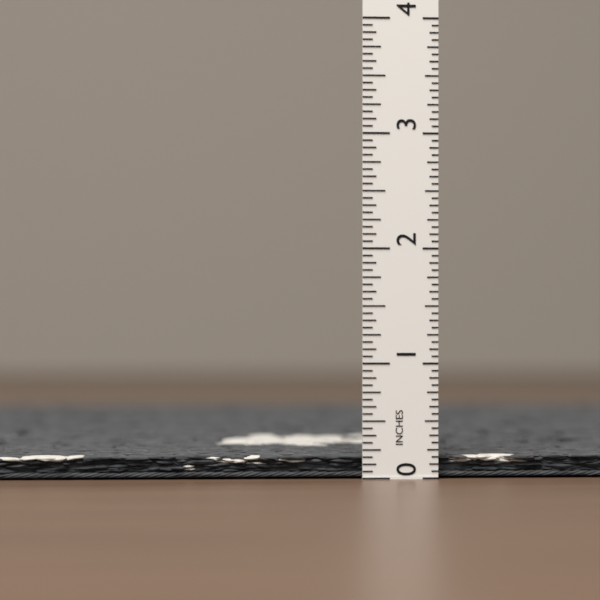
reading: 0.1875 in
